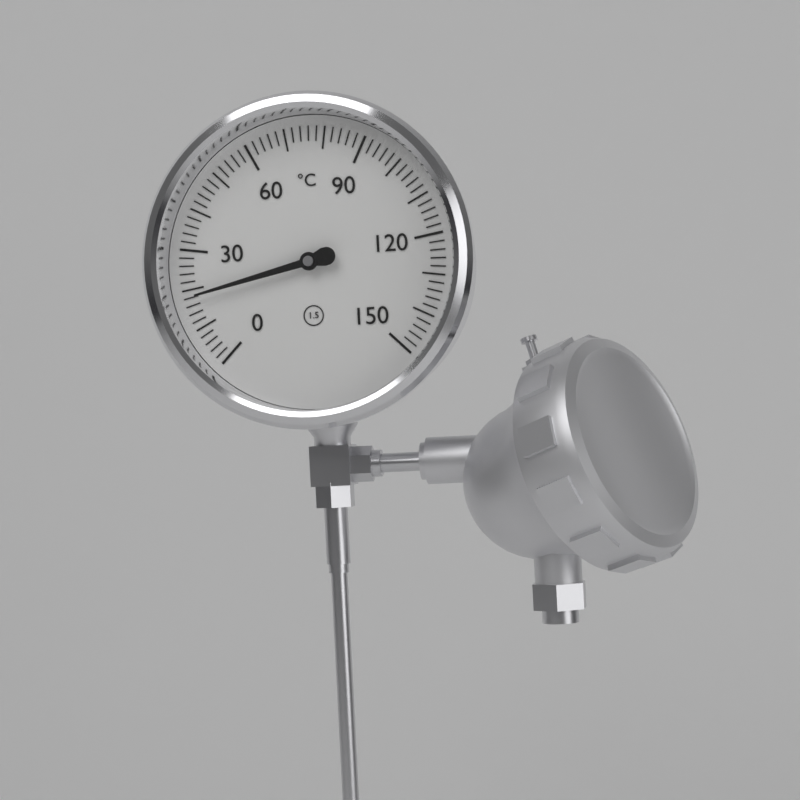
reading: 18 °C
